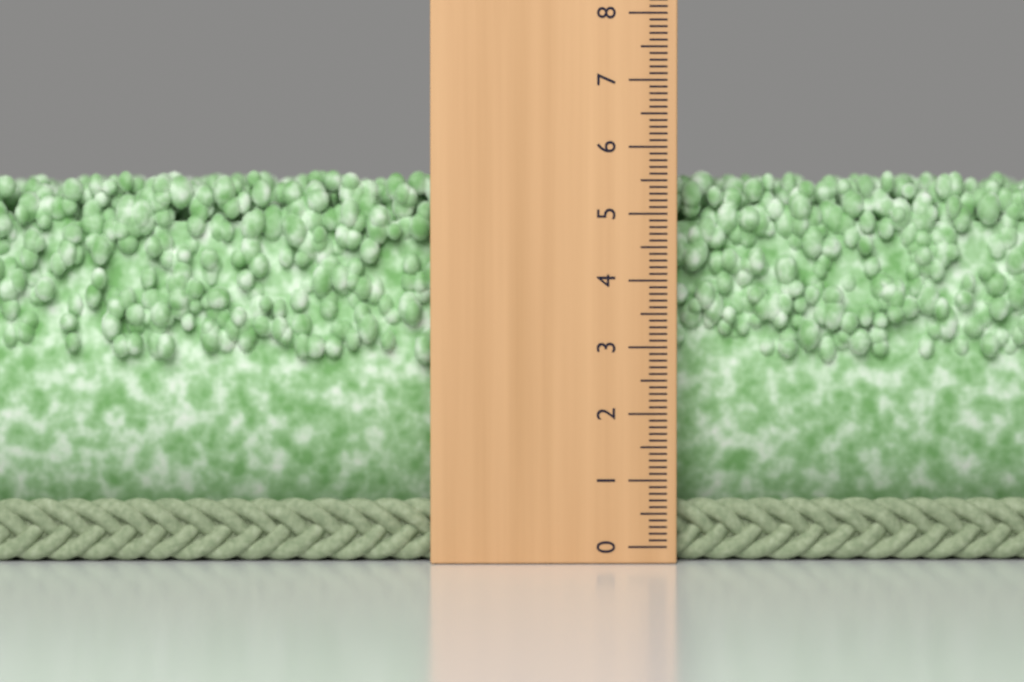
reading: 5.7 (no unit)
